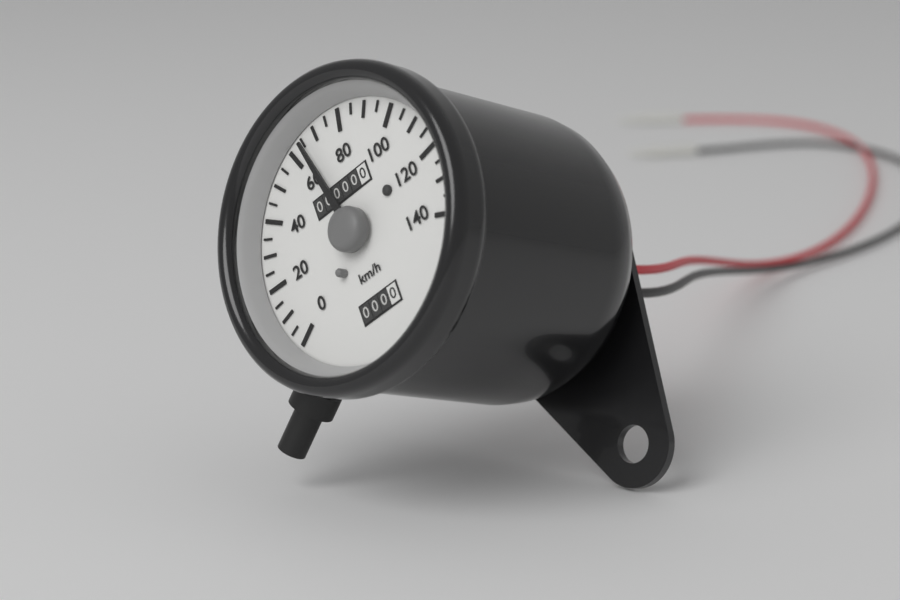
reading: 65 km/h
